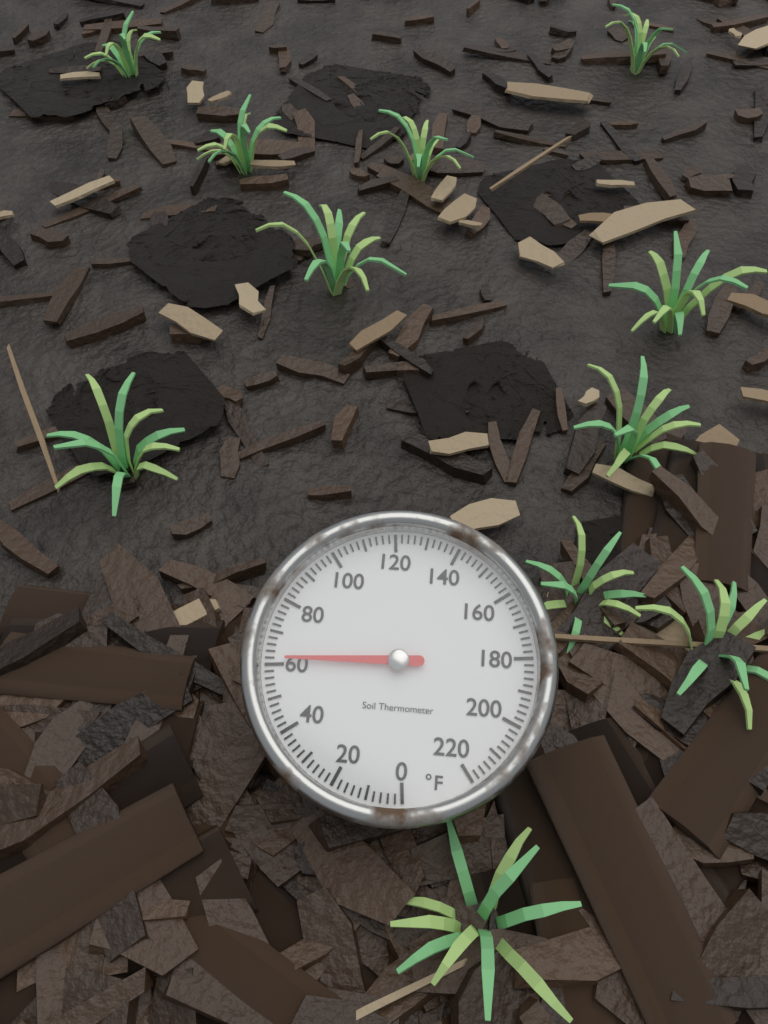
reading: 62 °F
